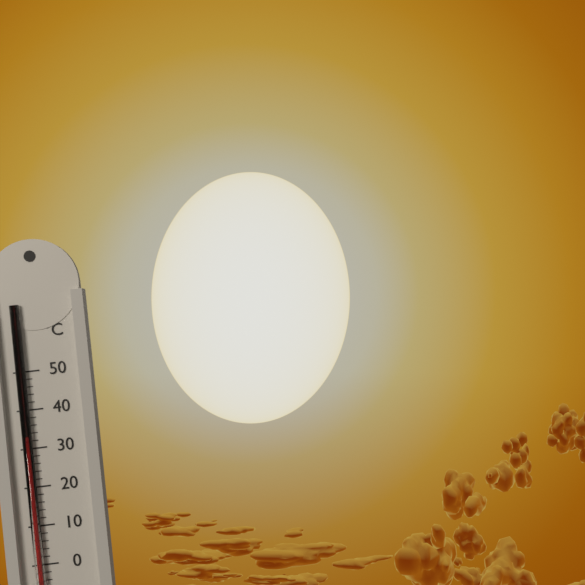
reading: 32 °C
